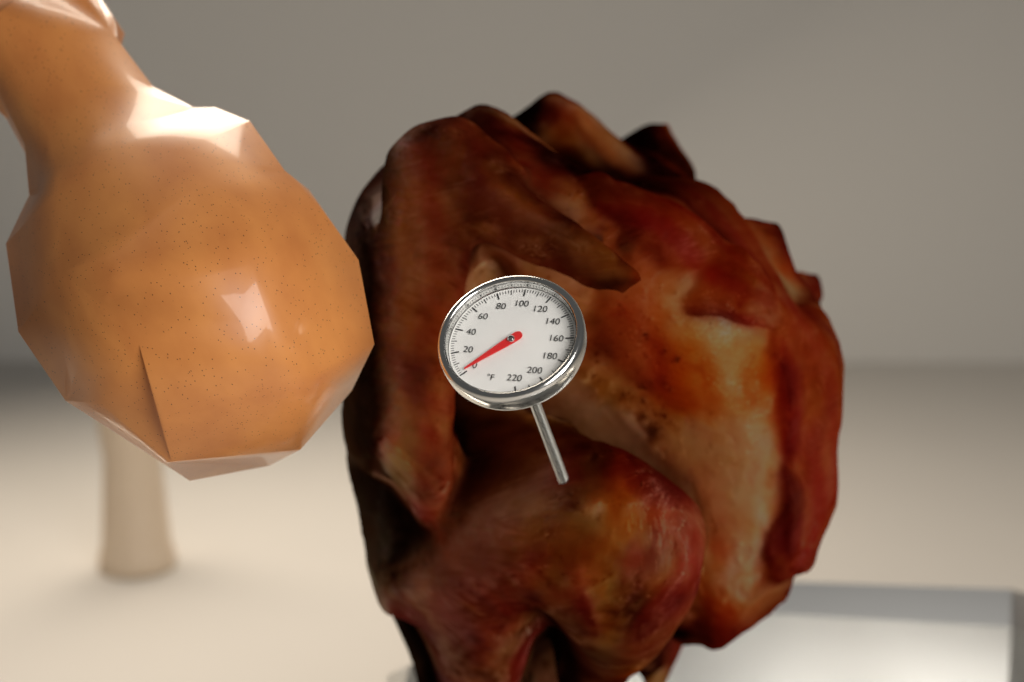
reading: 2 °F
